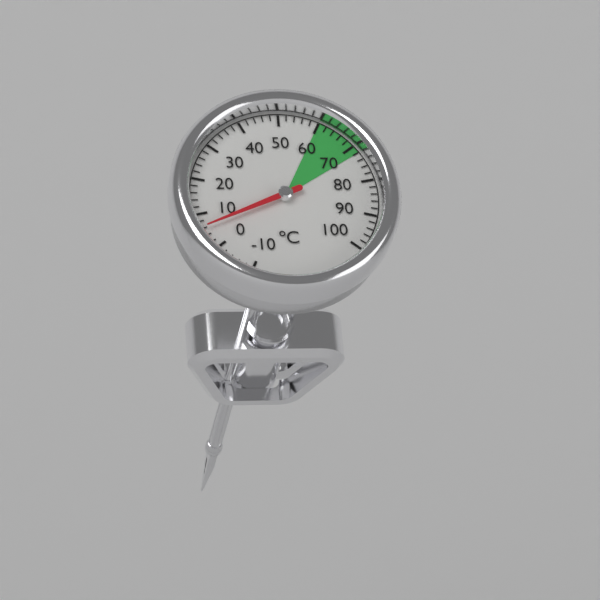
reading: 6 °C
